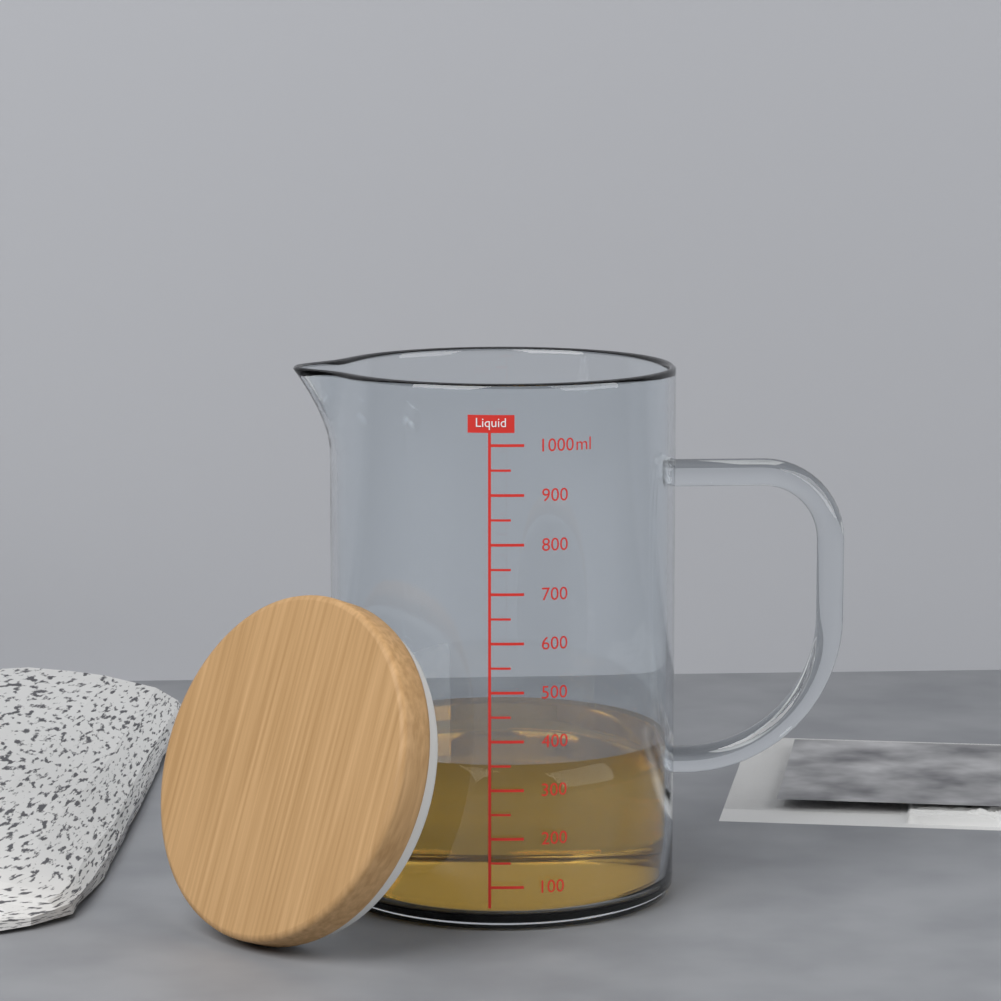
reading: 350 ml
